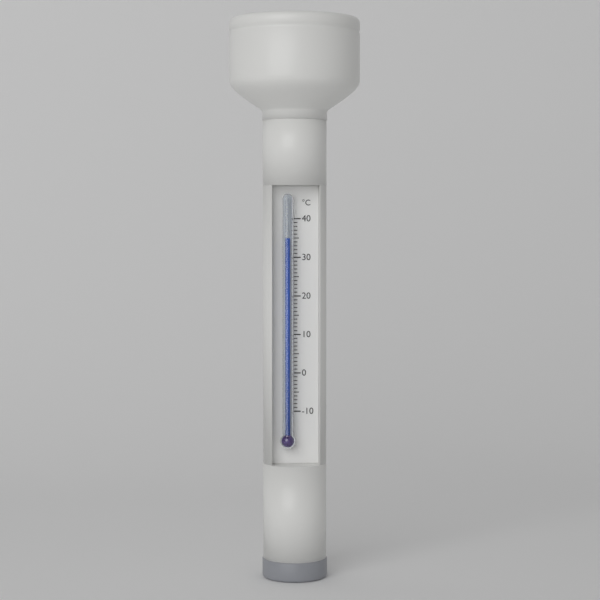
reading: 35 °C
